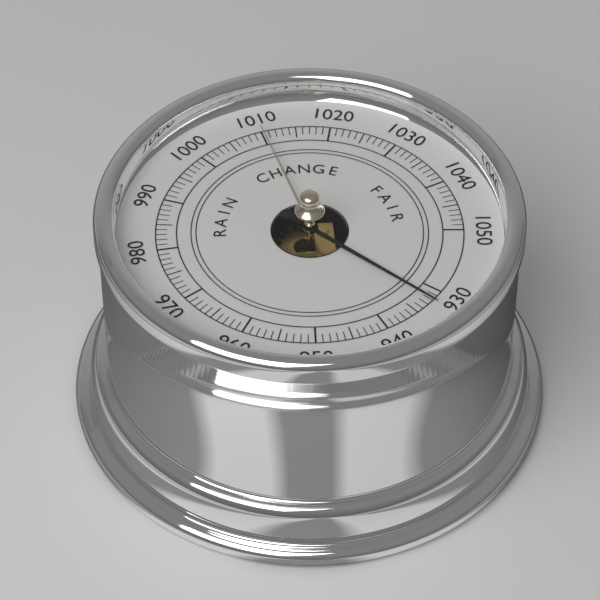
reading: 932 (no unit)
